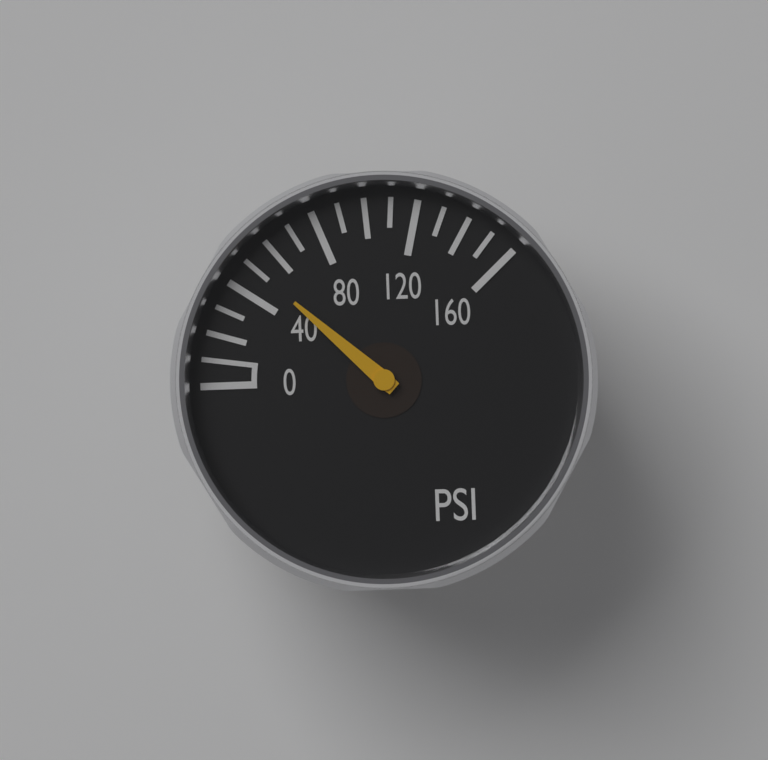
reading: 50 psi
